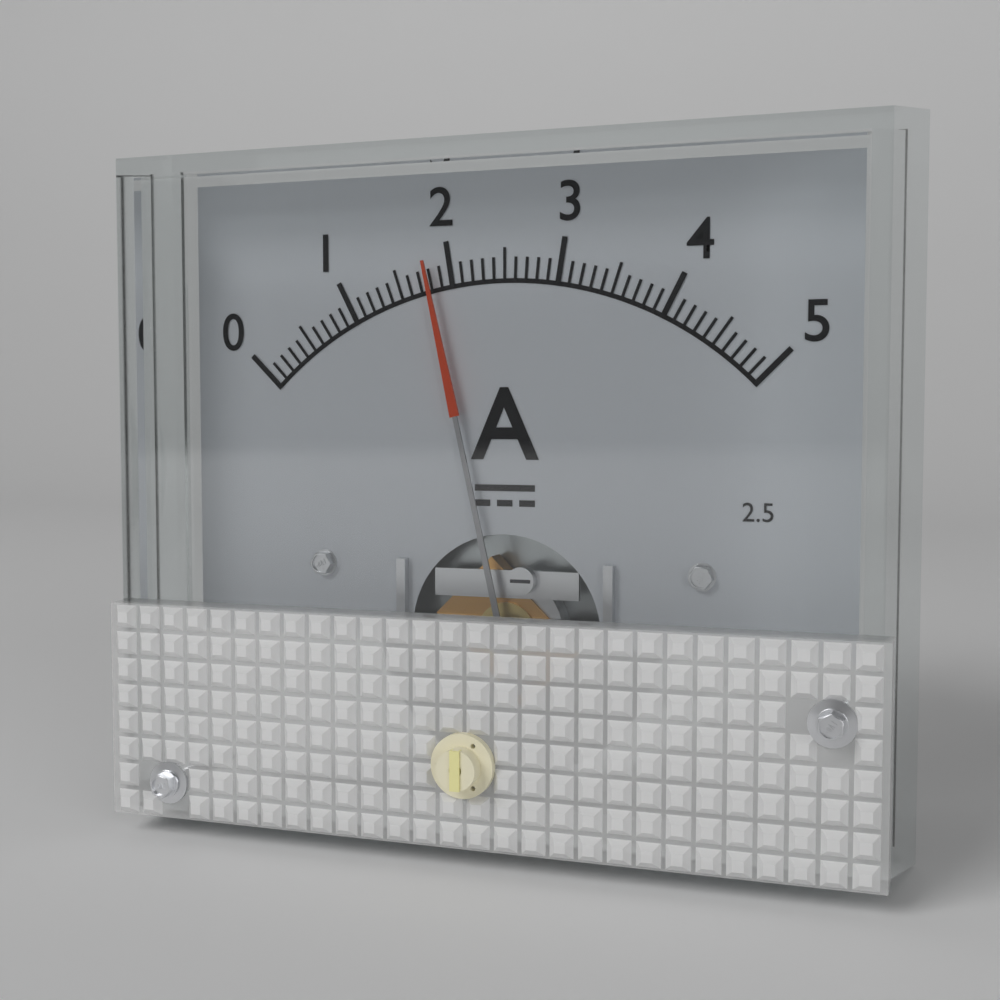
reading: 1.8 A
